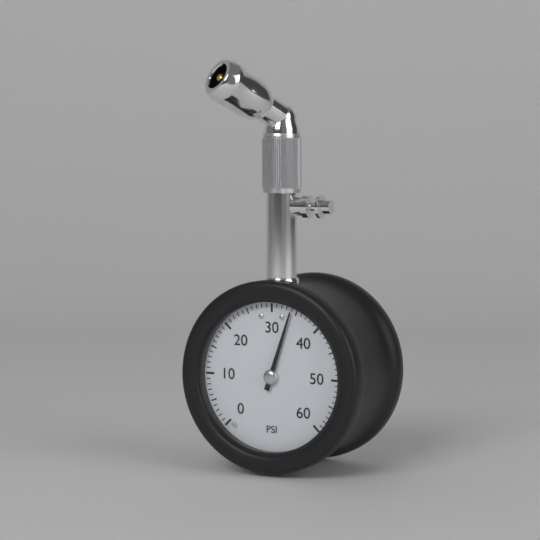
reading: 34 psi
